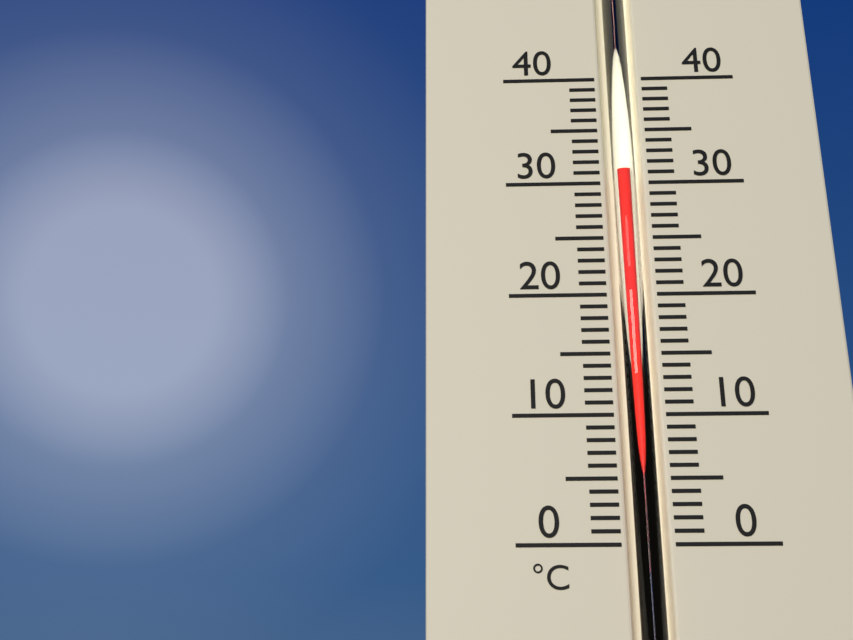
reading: 31 °C
